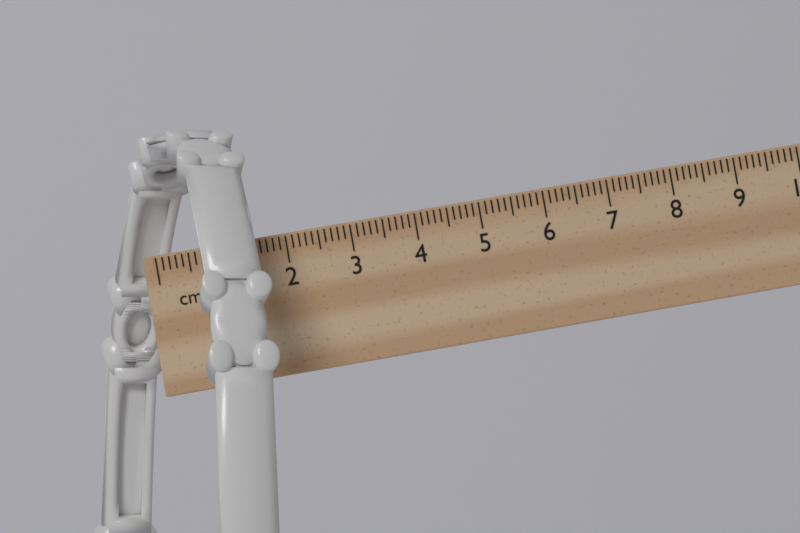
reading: 1.7 cm
